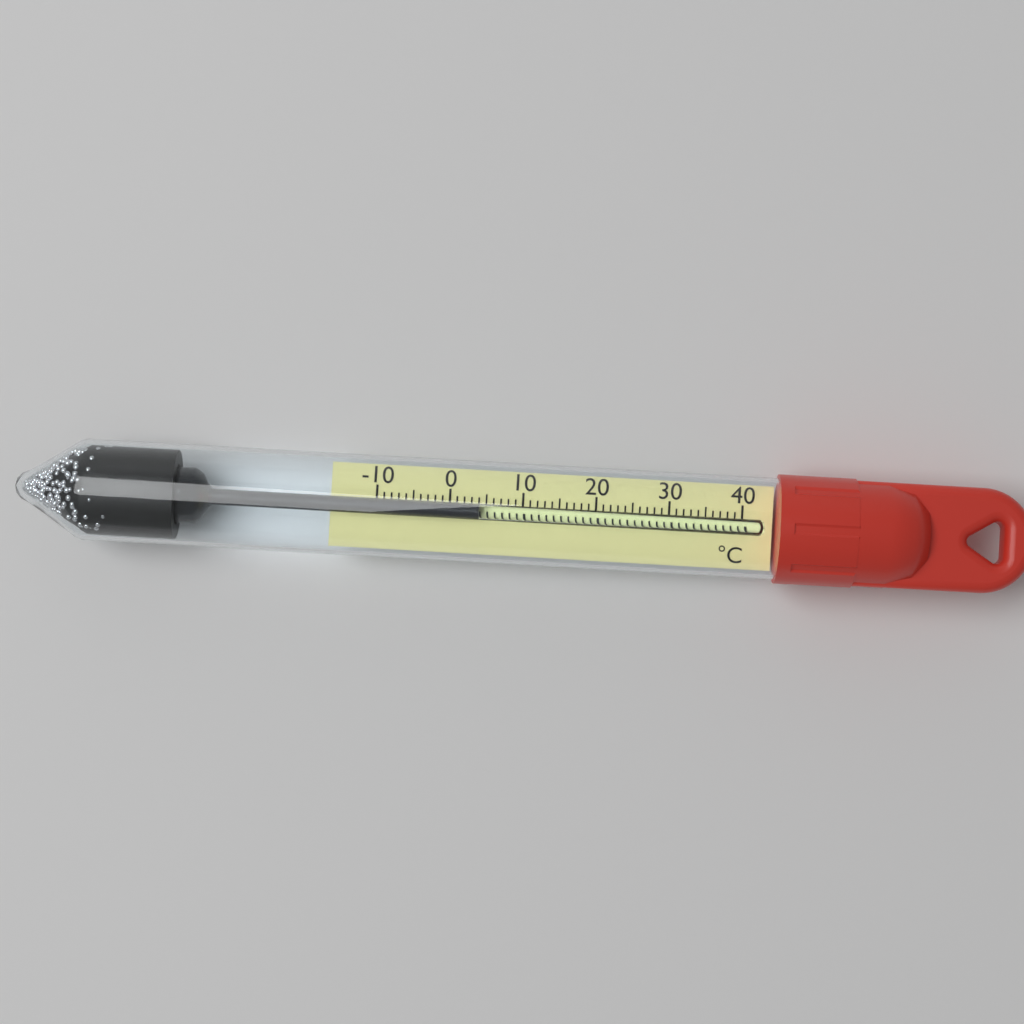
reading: 4 °C
